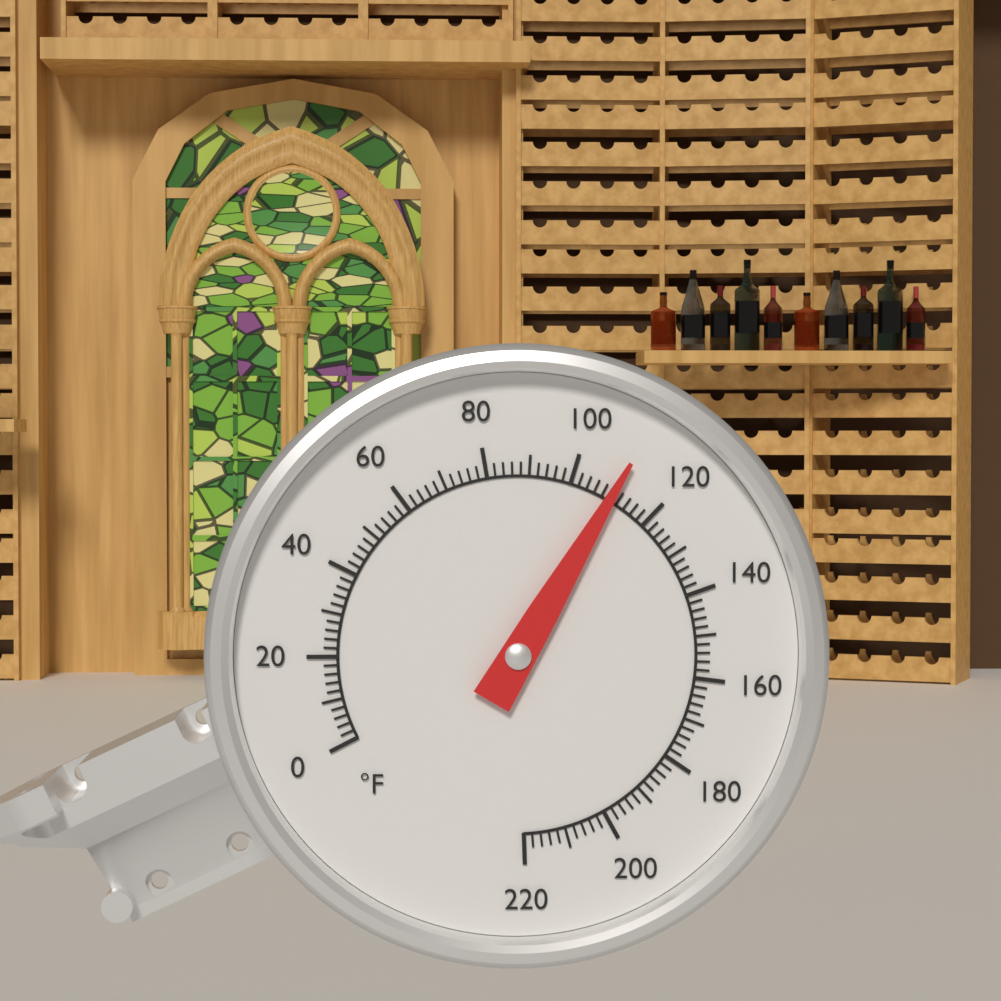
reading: 110 °F
